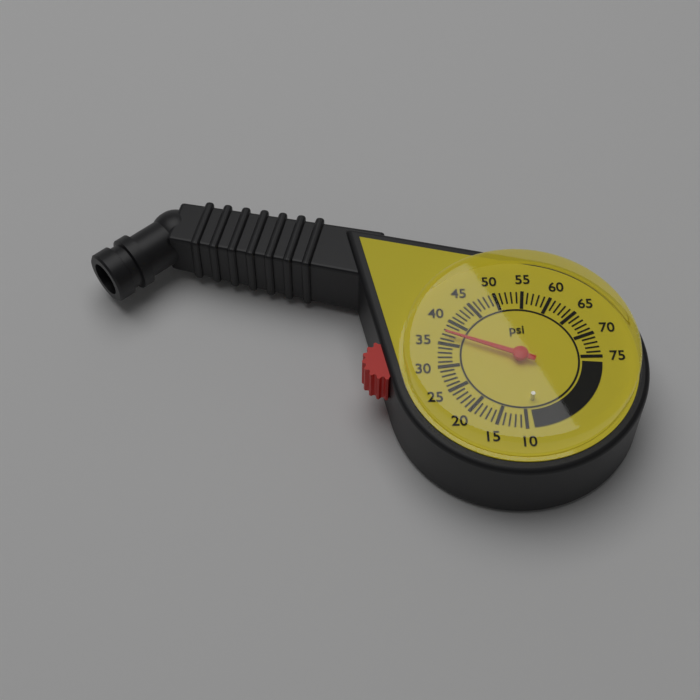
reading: 37 psi
